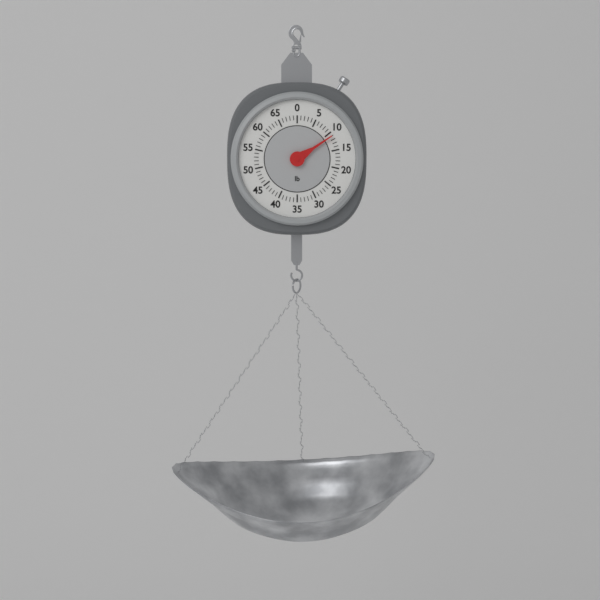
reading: 11 lb
